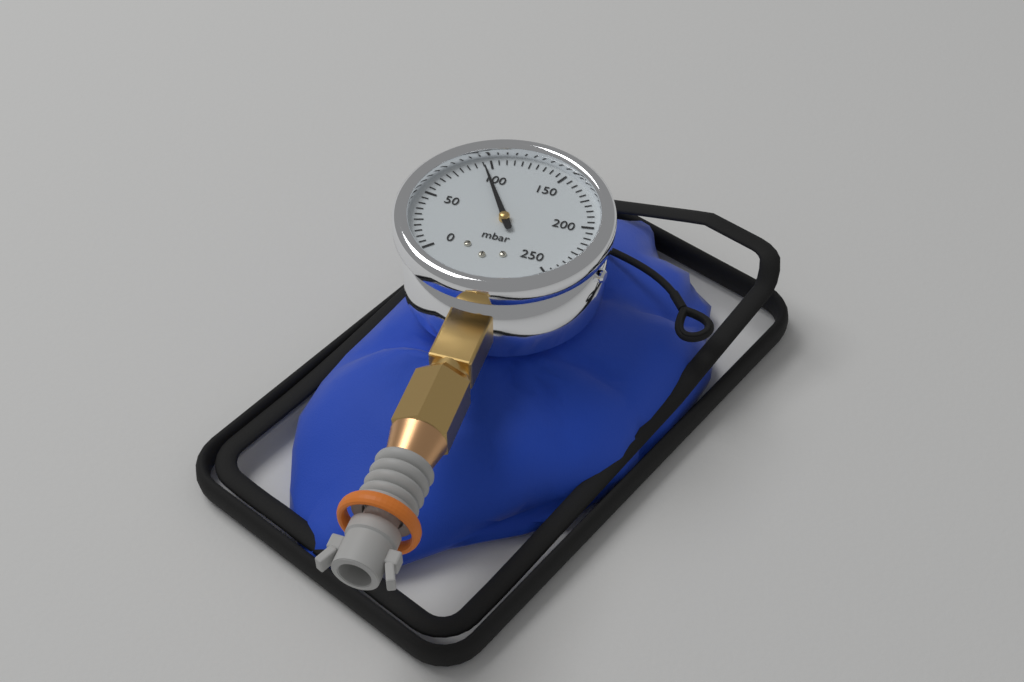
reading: 95 mbar
